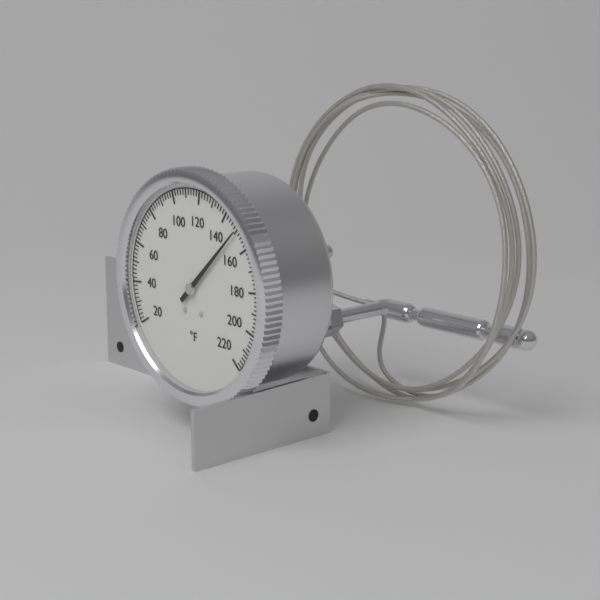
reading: 150 °F
